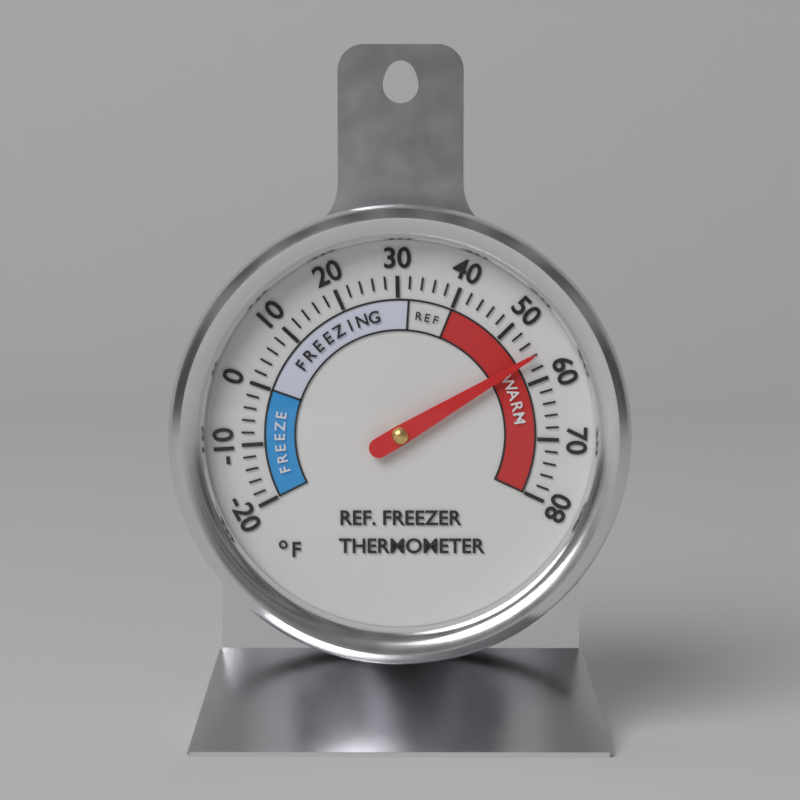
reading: 56 °F
